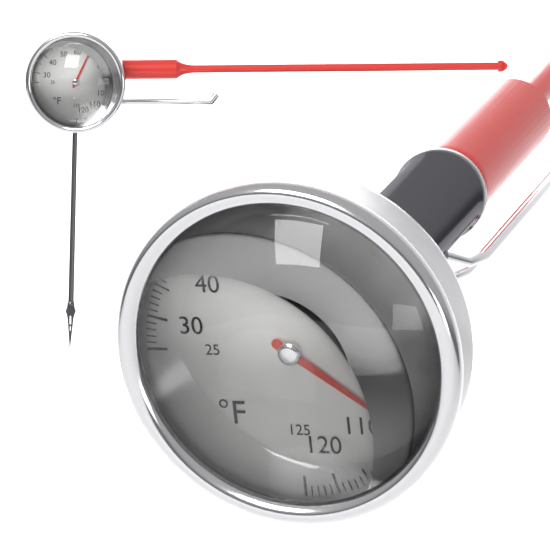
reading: 105 °F
